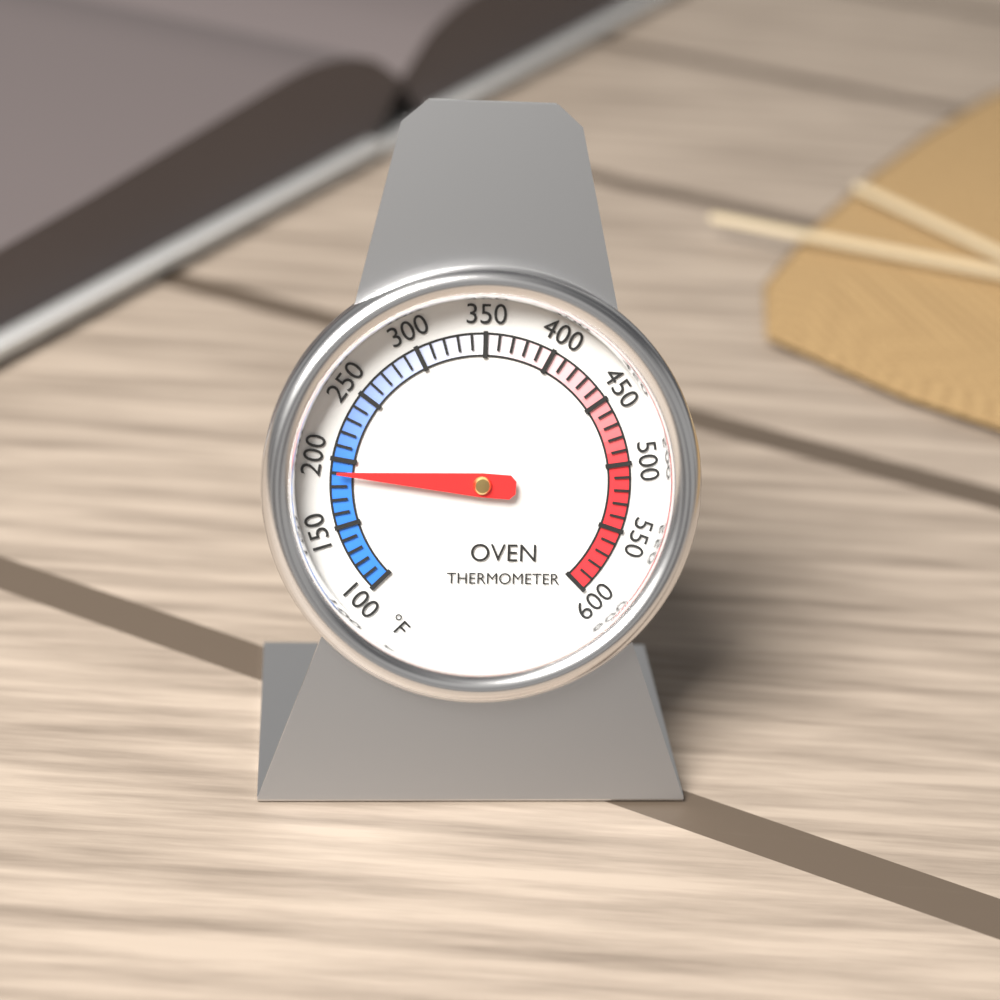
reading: 190 °F
